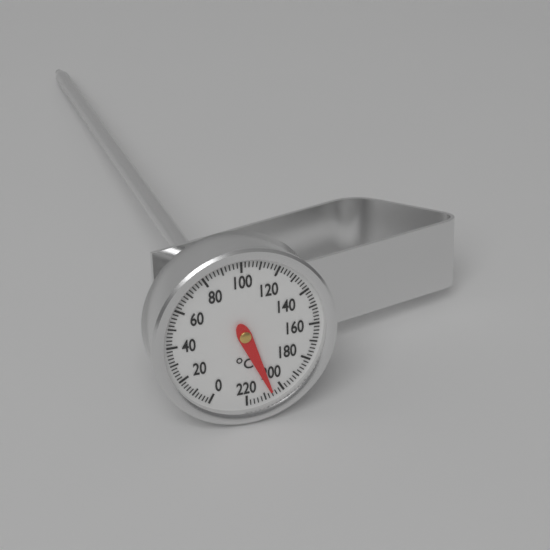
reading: 206 °C
